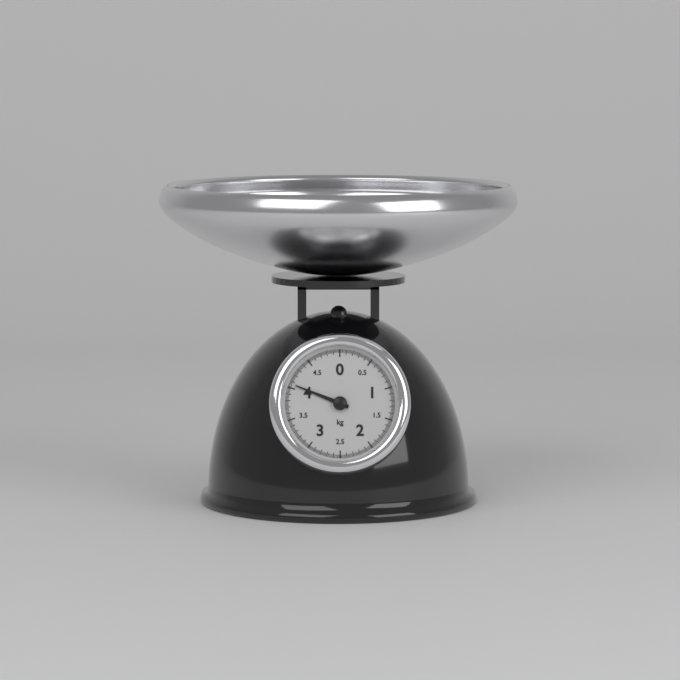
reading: 4.06 kg
